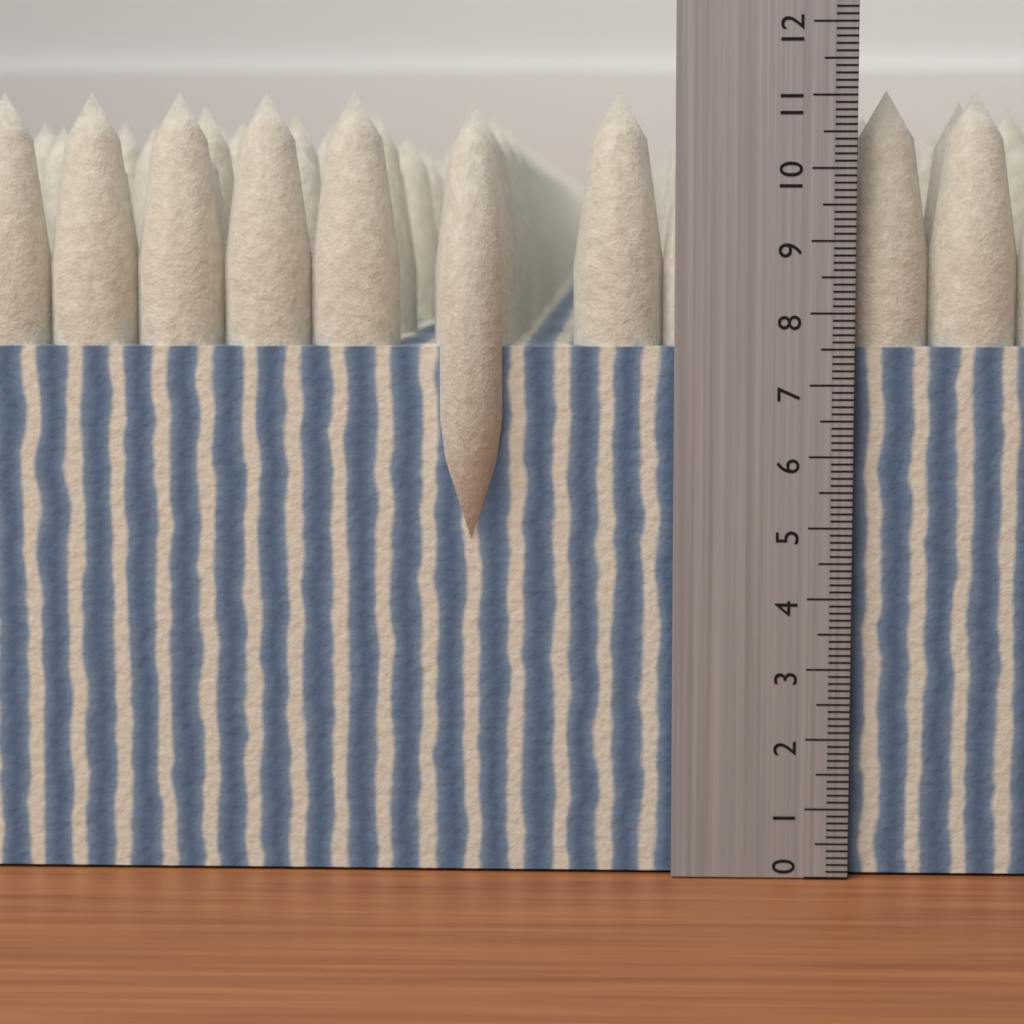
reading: 11.1 (no unit)
